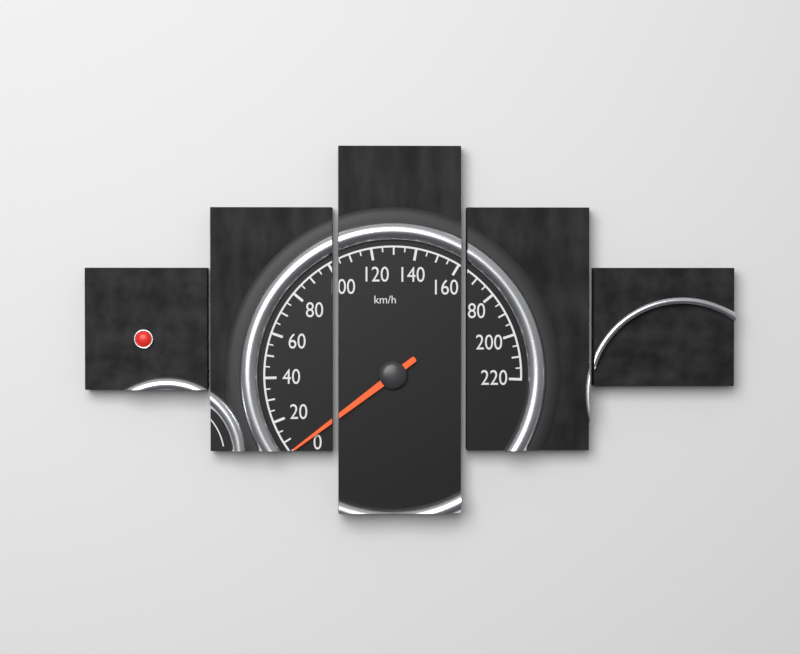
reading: 5 km/h
